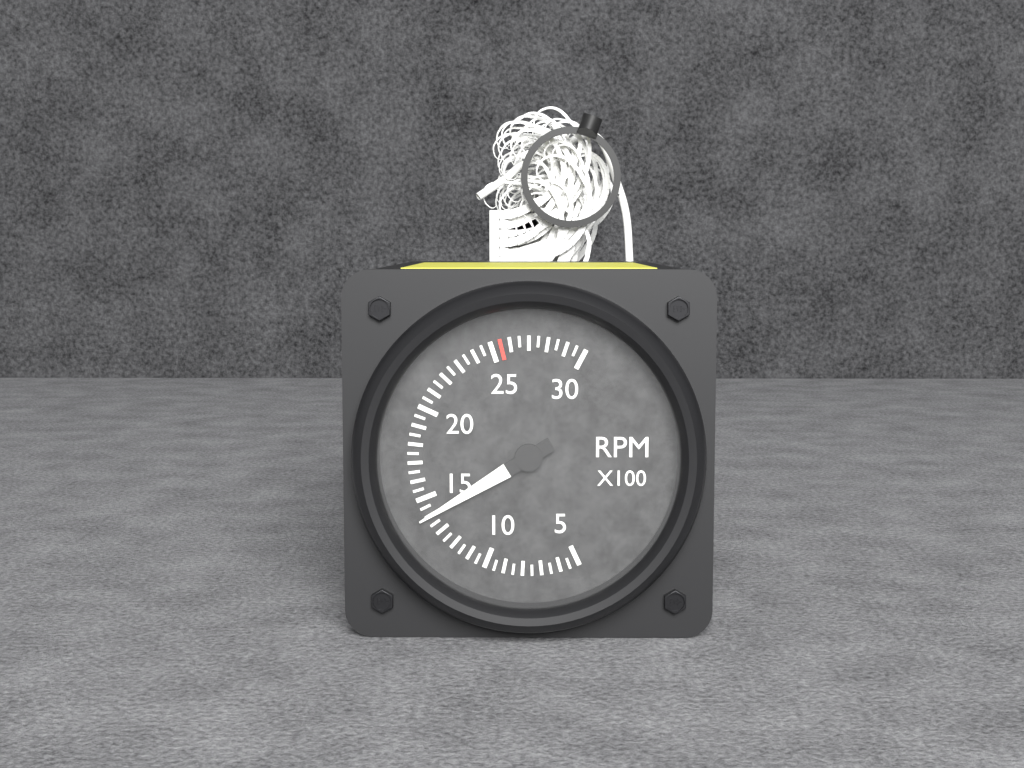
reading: 1400 RPM
